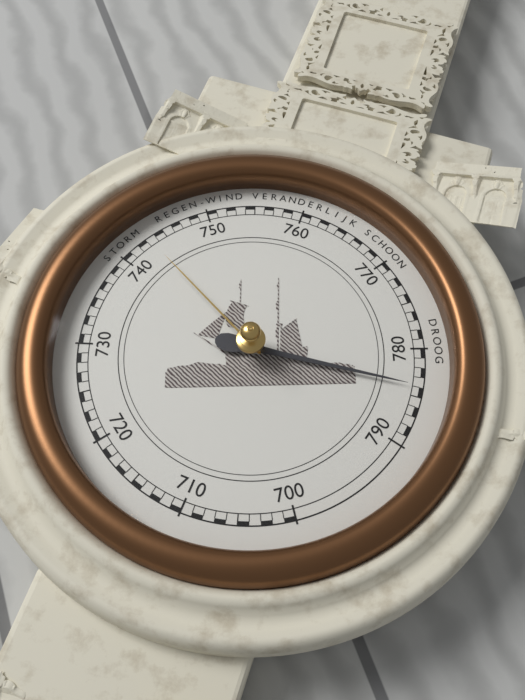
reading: 784 mmHg
